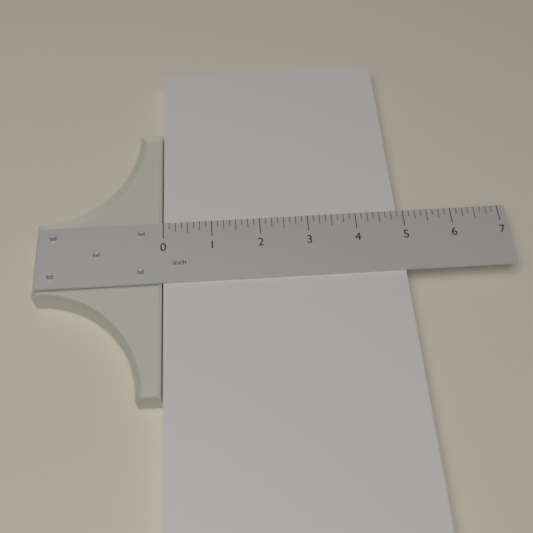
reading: 4.875 inch
